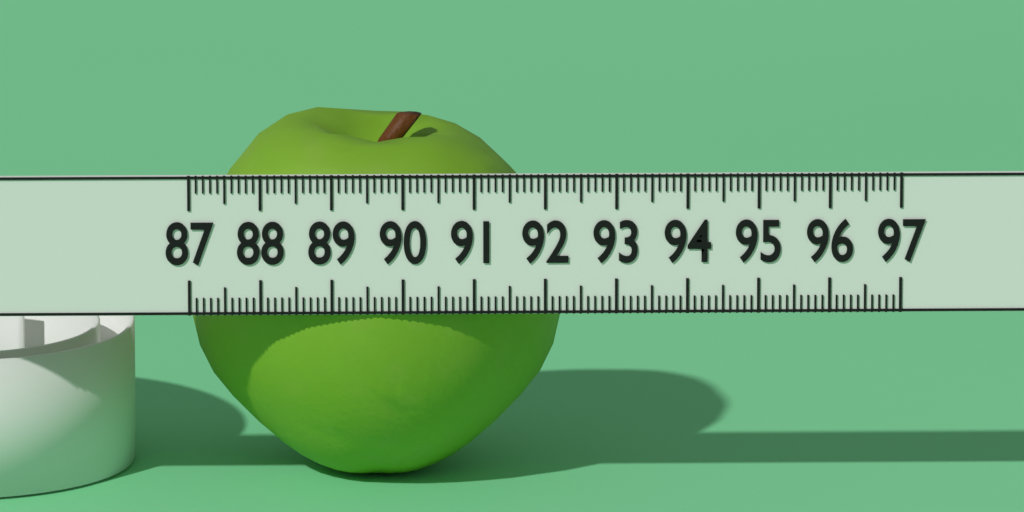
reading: 92.3 (no unit)
